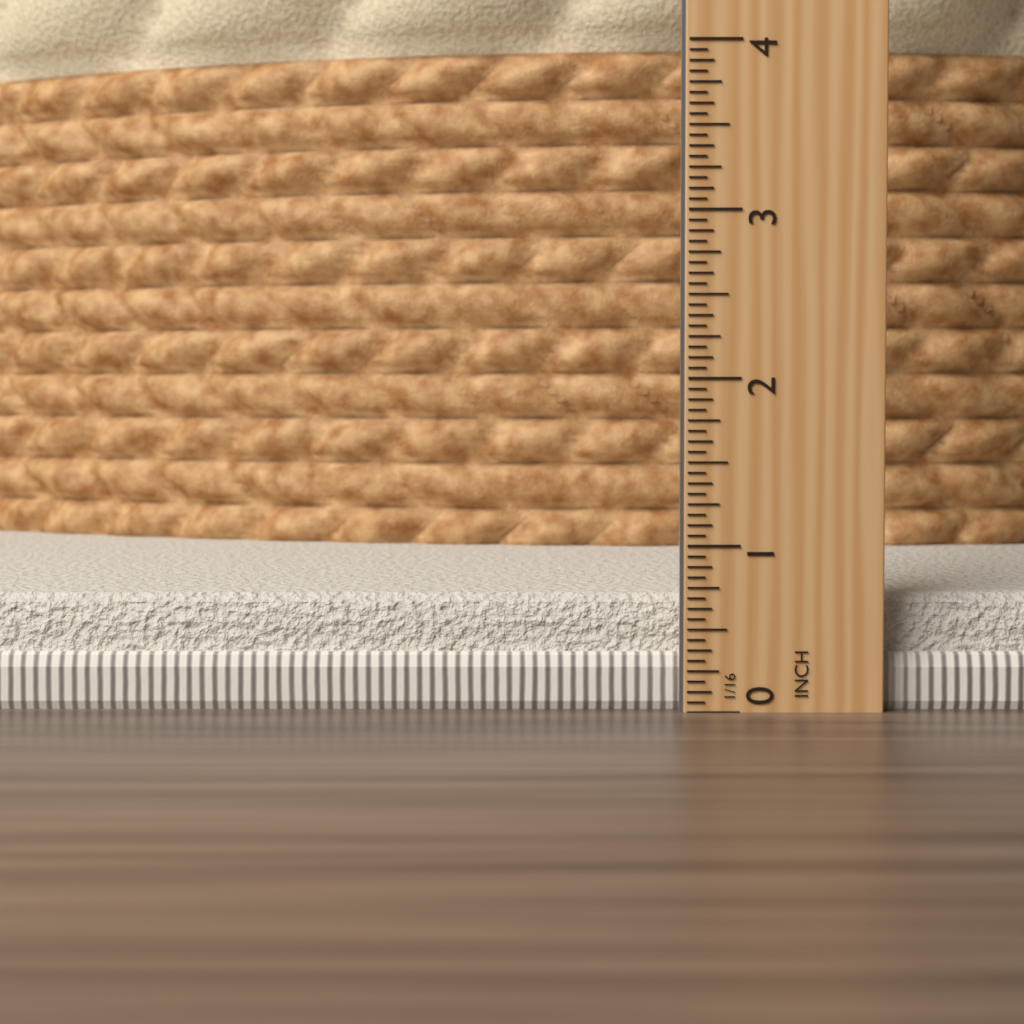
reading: 0.6875 in
